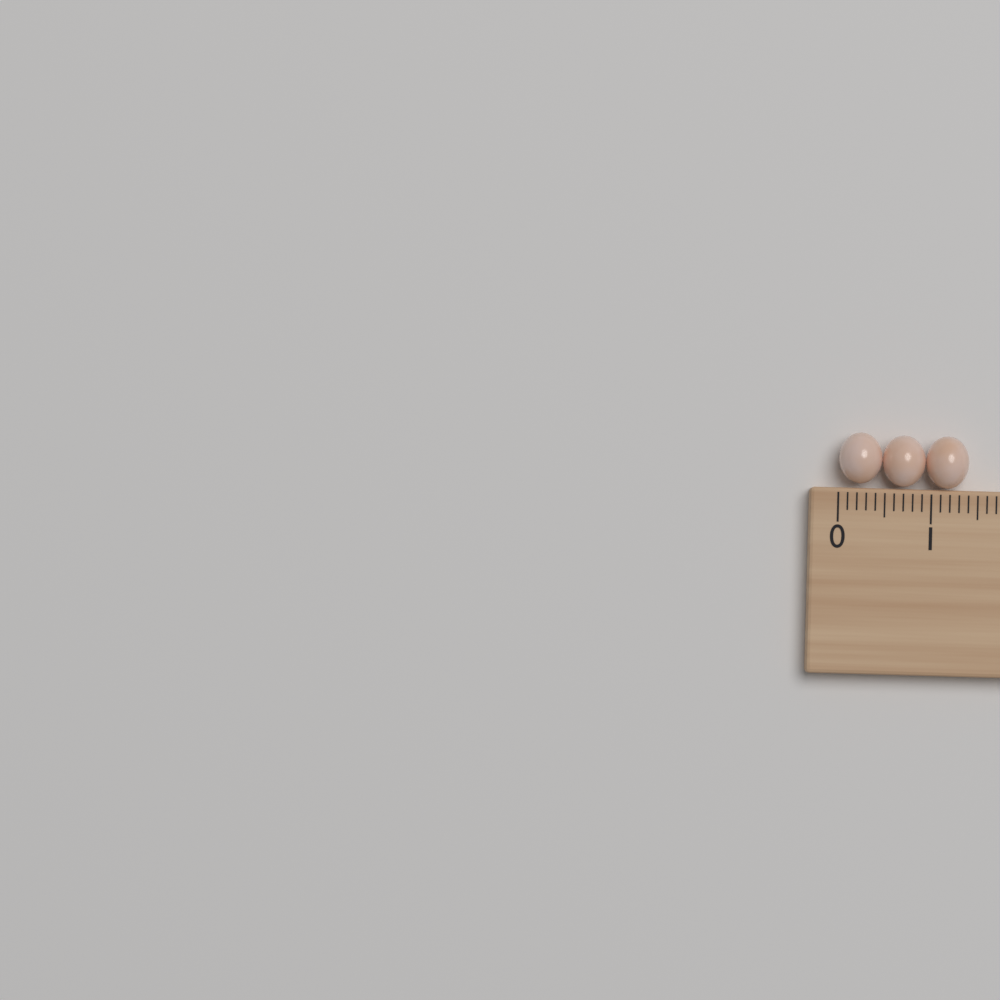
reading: 1.4 cm
